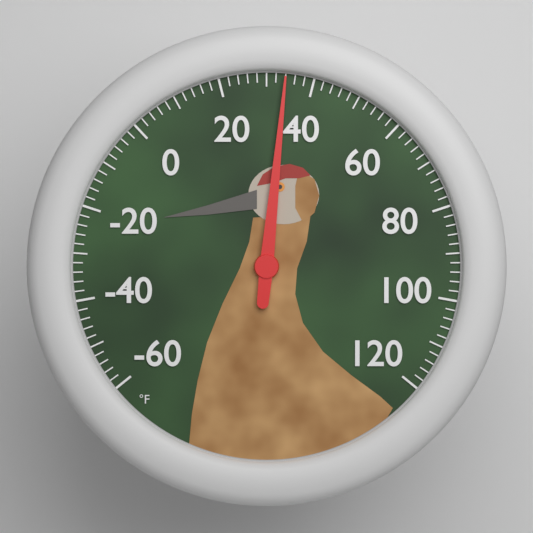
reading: 34 °F
